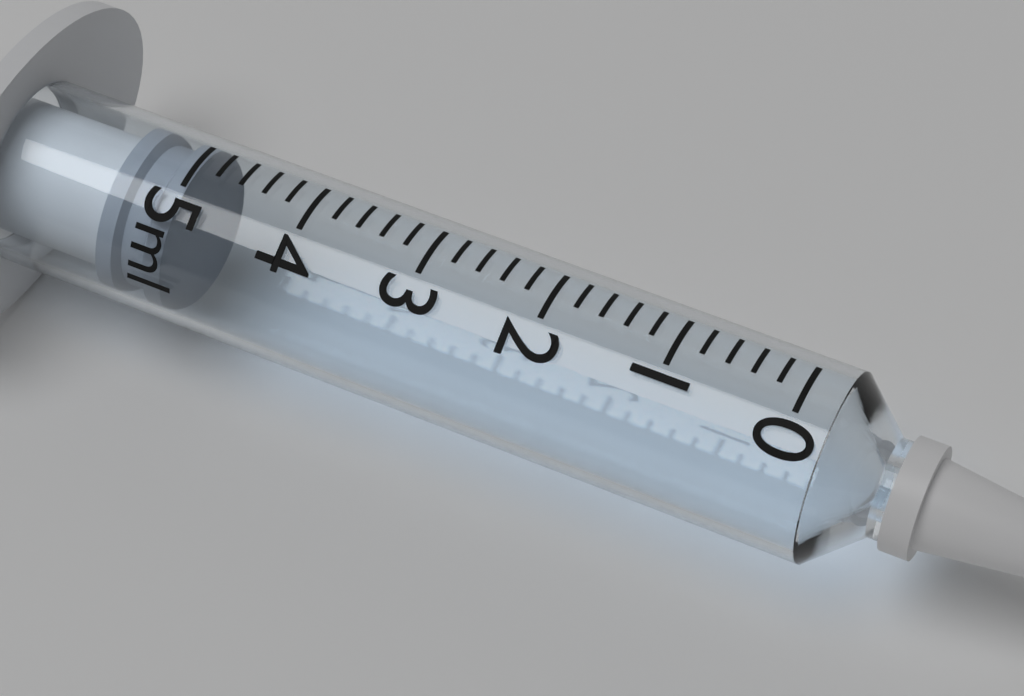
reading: 5.0 ml
